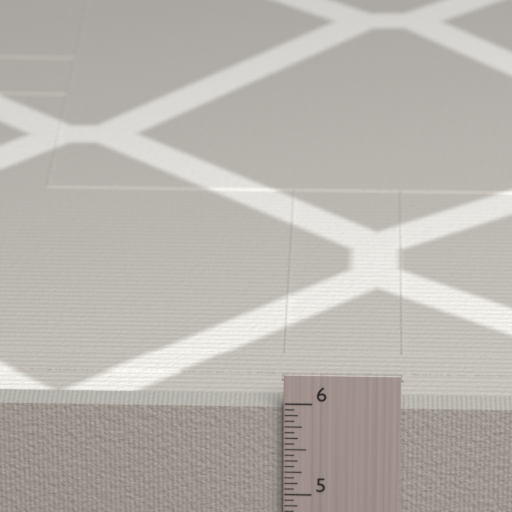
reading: 5.9375 in
